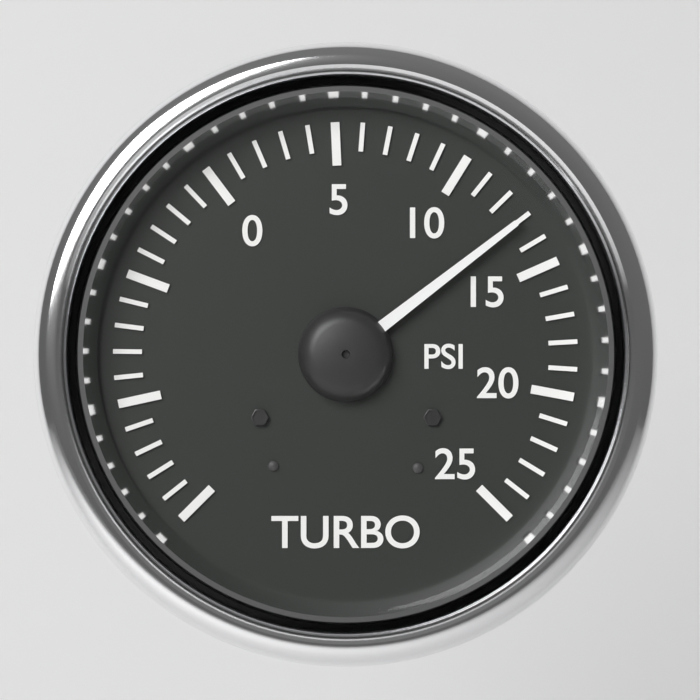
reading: 13 psi
